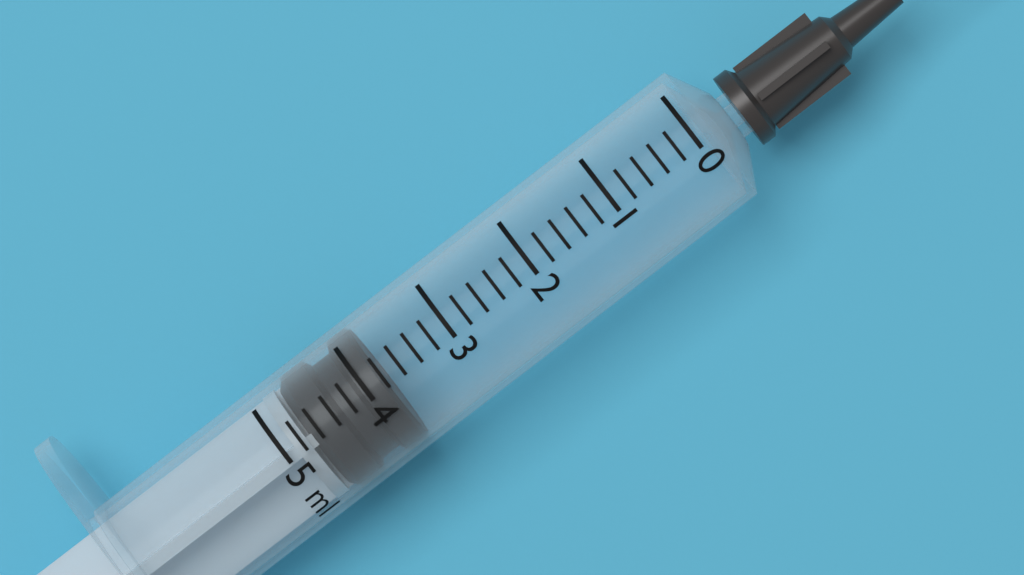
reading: 3.8 ml
